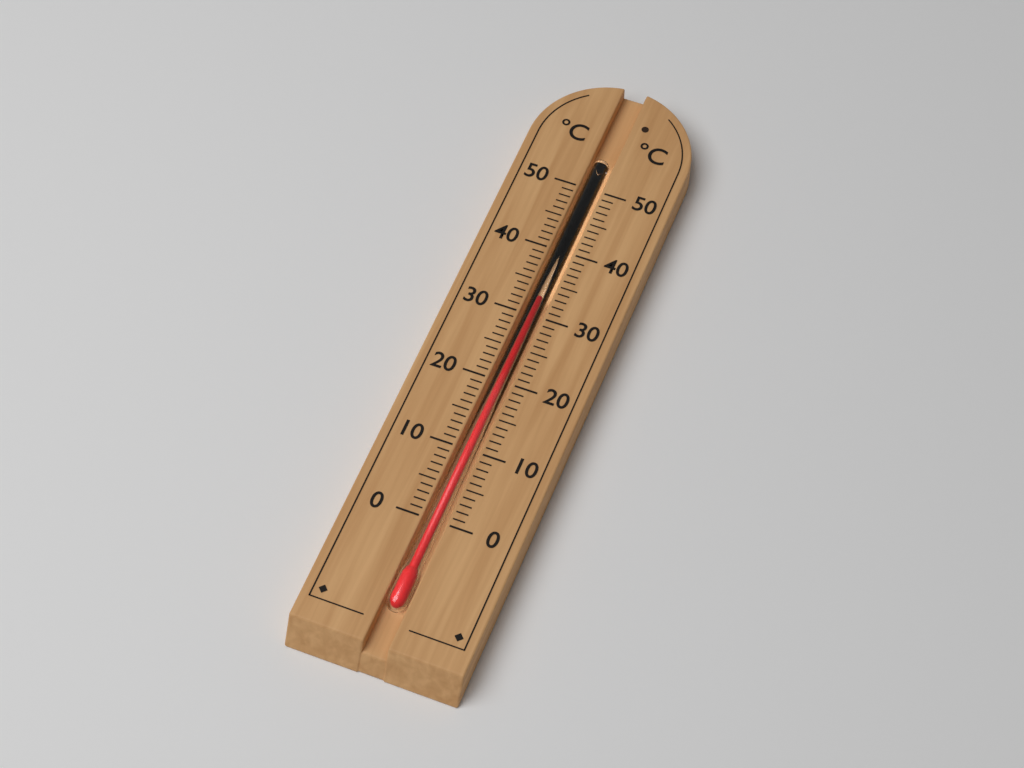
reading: 33 °C
